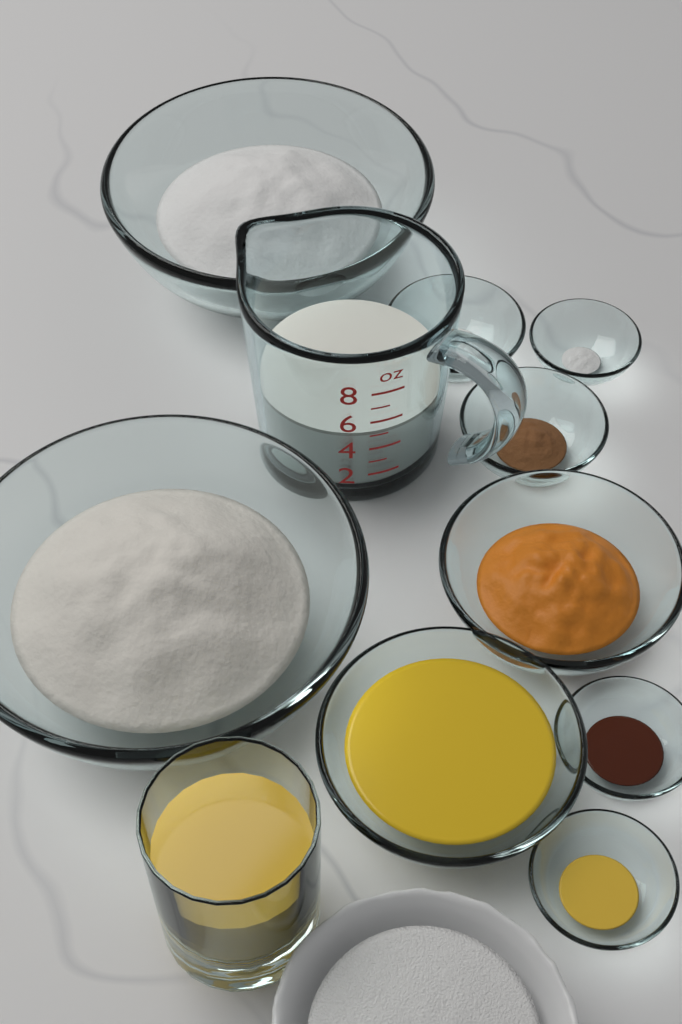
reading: 5 oz
